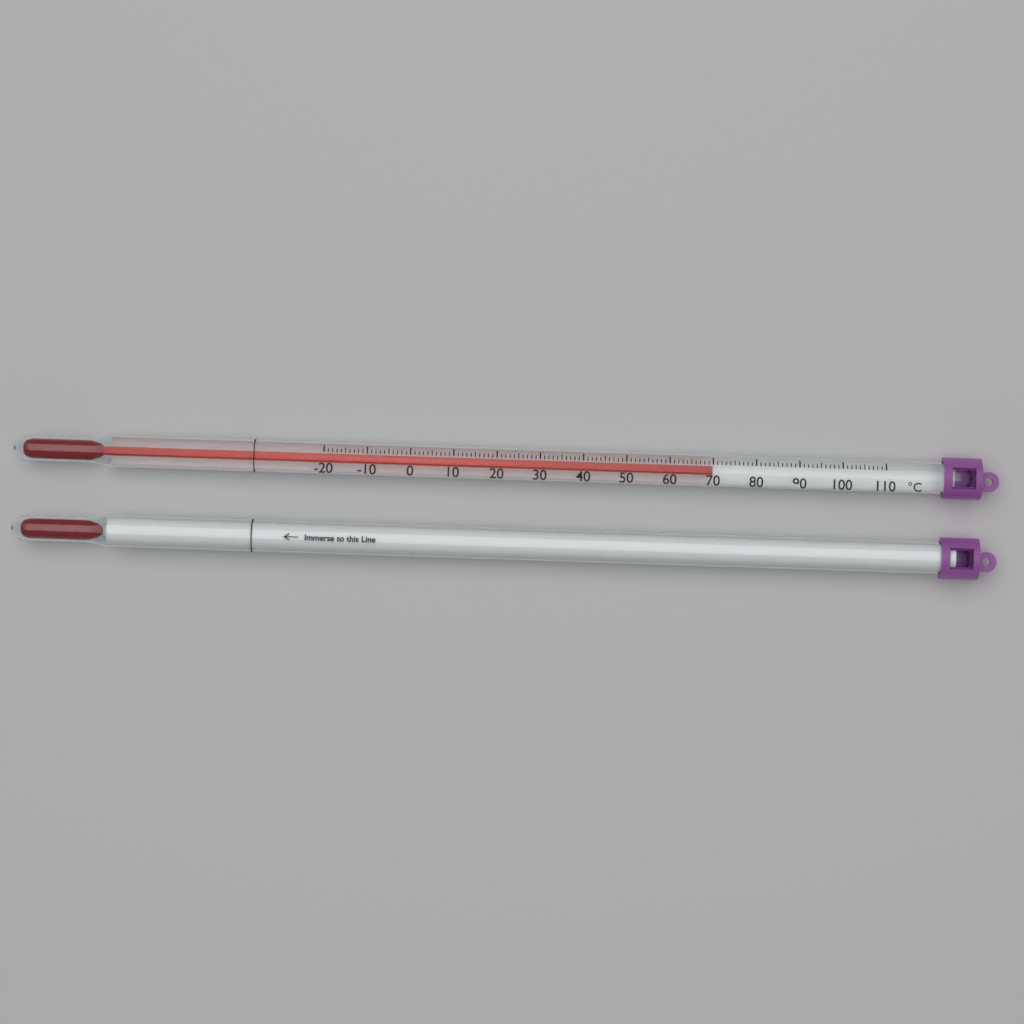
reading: 70 °C
